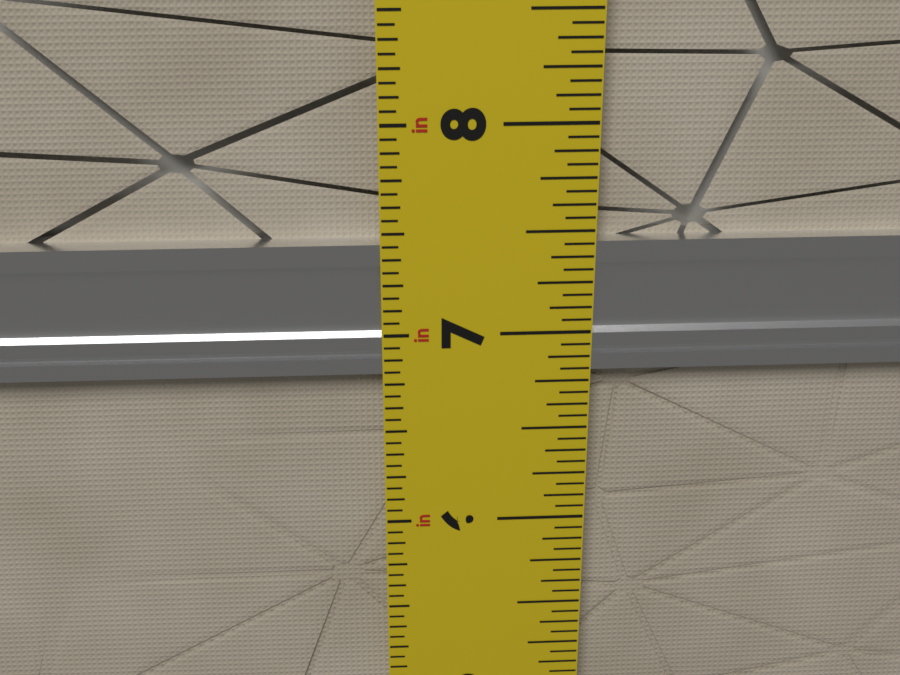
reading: 7.4375 in
